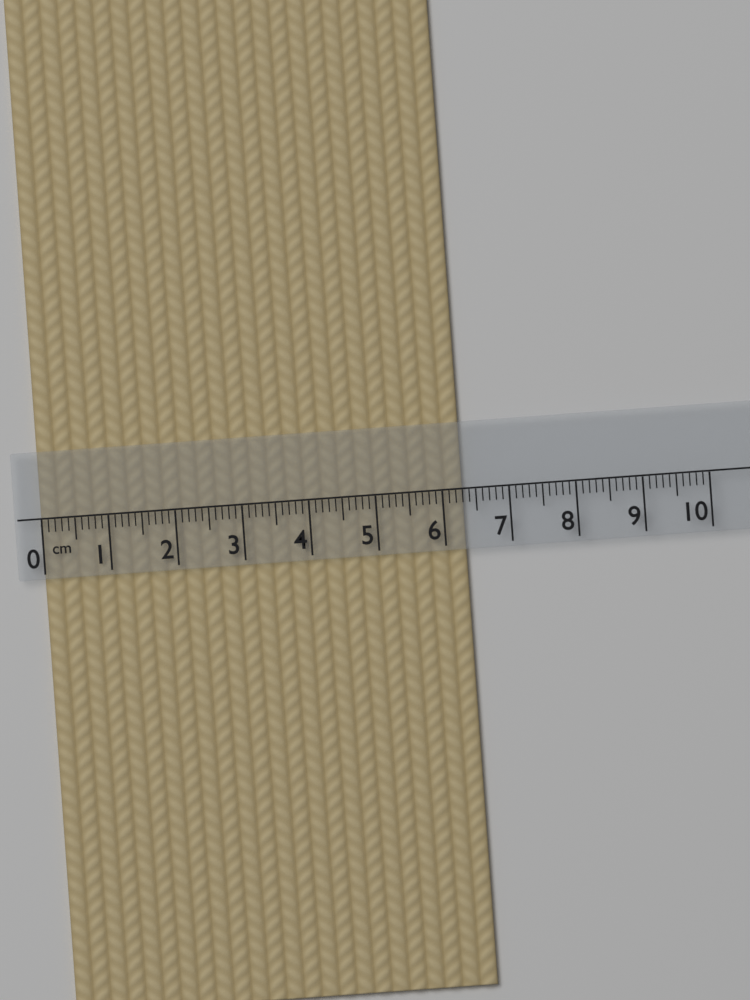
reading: 6.3 cm
